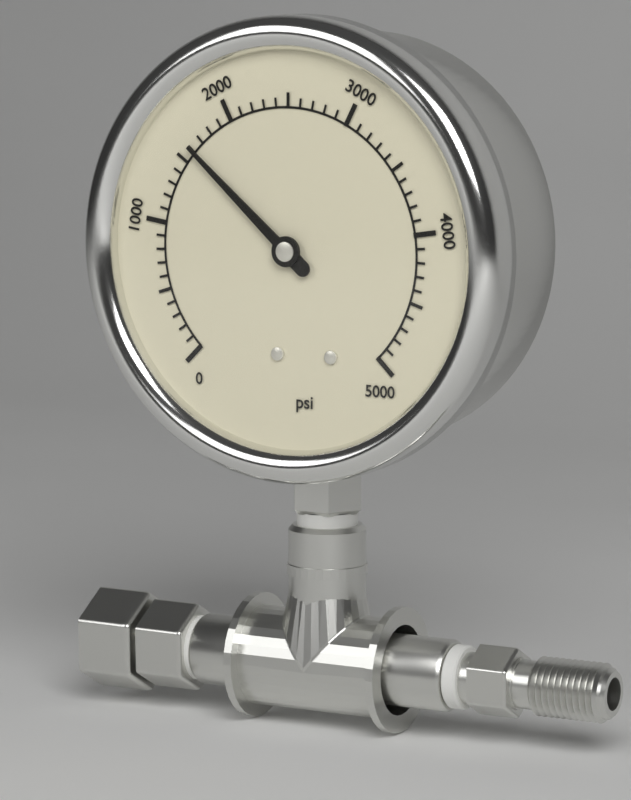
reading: 1600 psi
